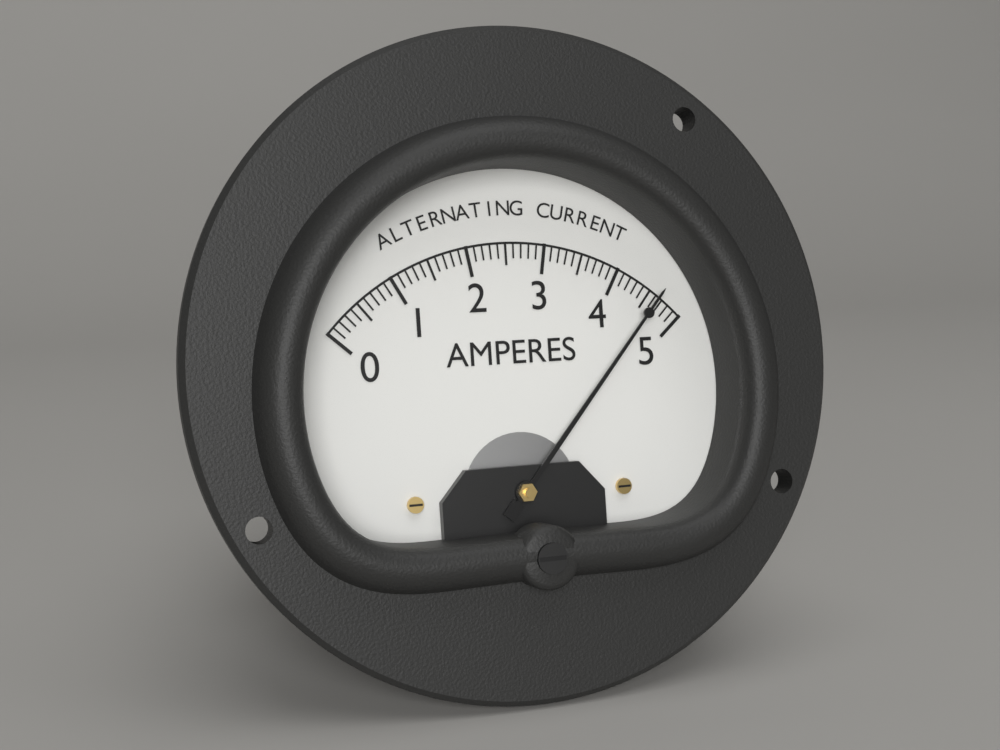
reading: 4.6 A
